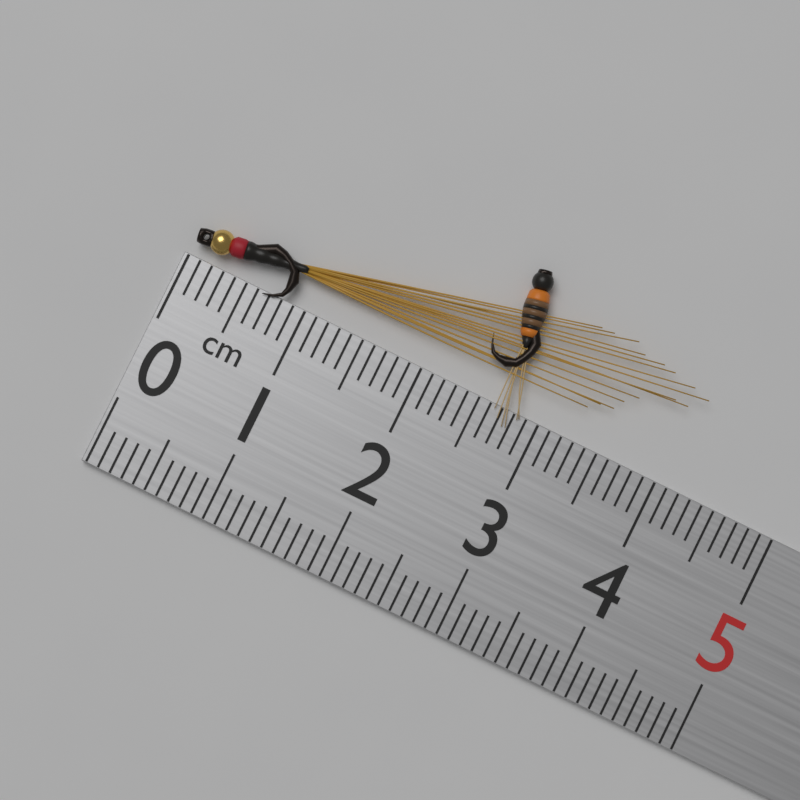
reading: 4.1 cm
